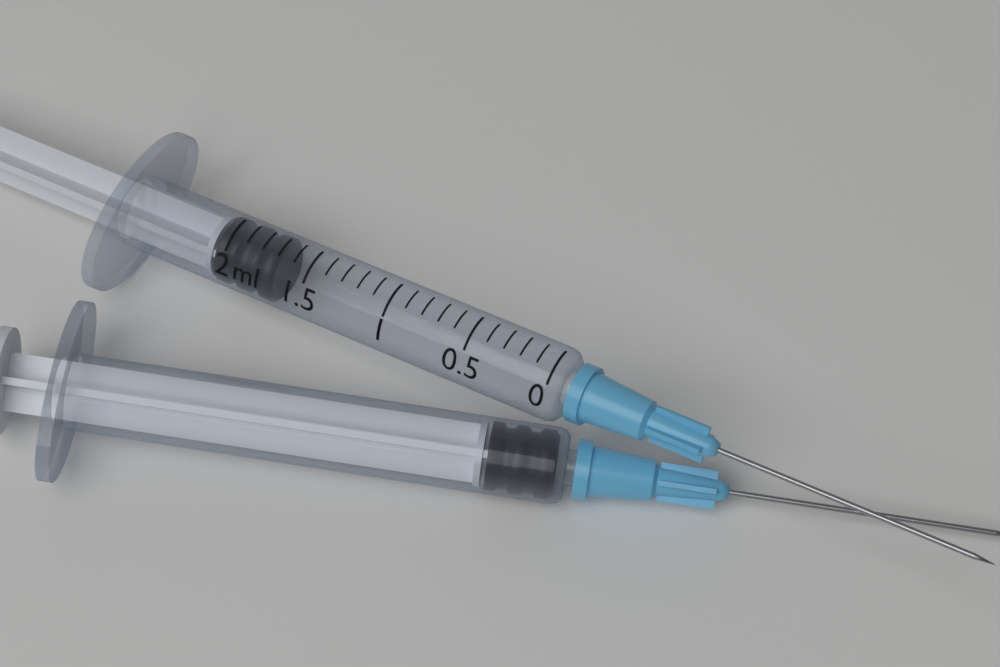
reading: 1.7 ml
